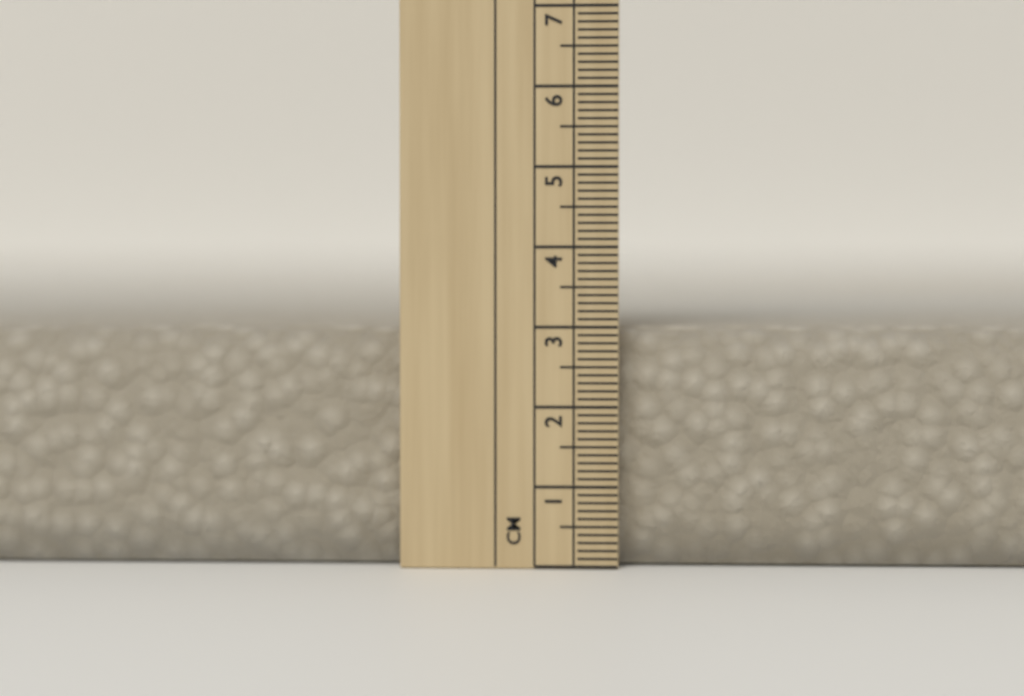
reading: 3.0 cm
